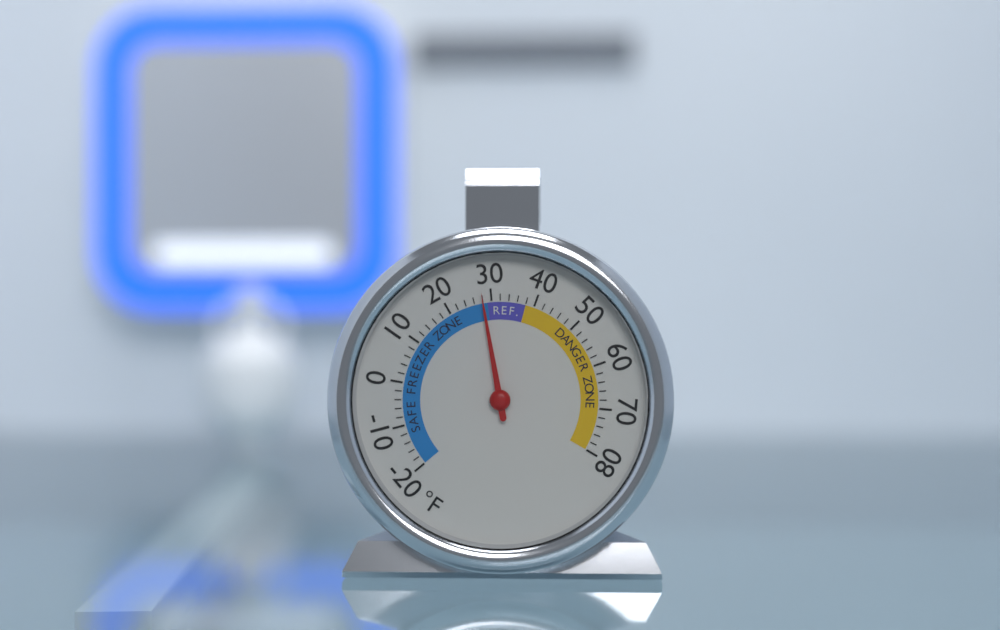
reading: 28 °F
